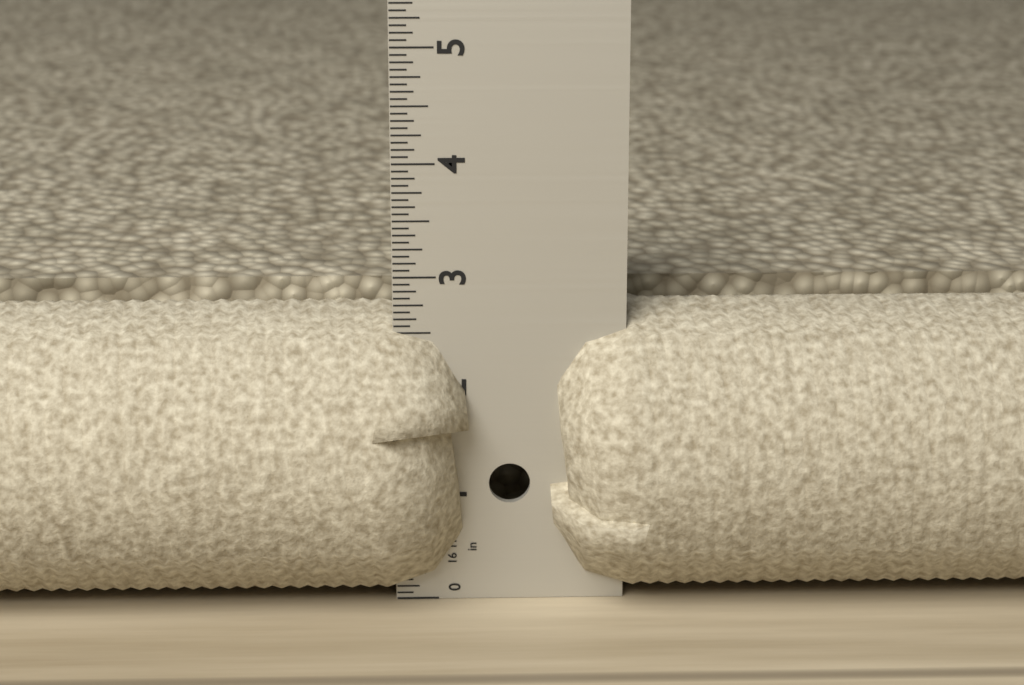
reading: 2.6875 in
